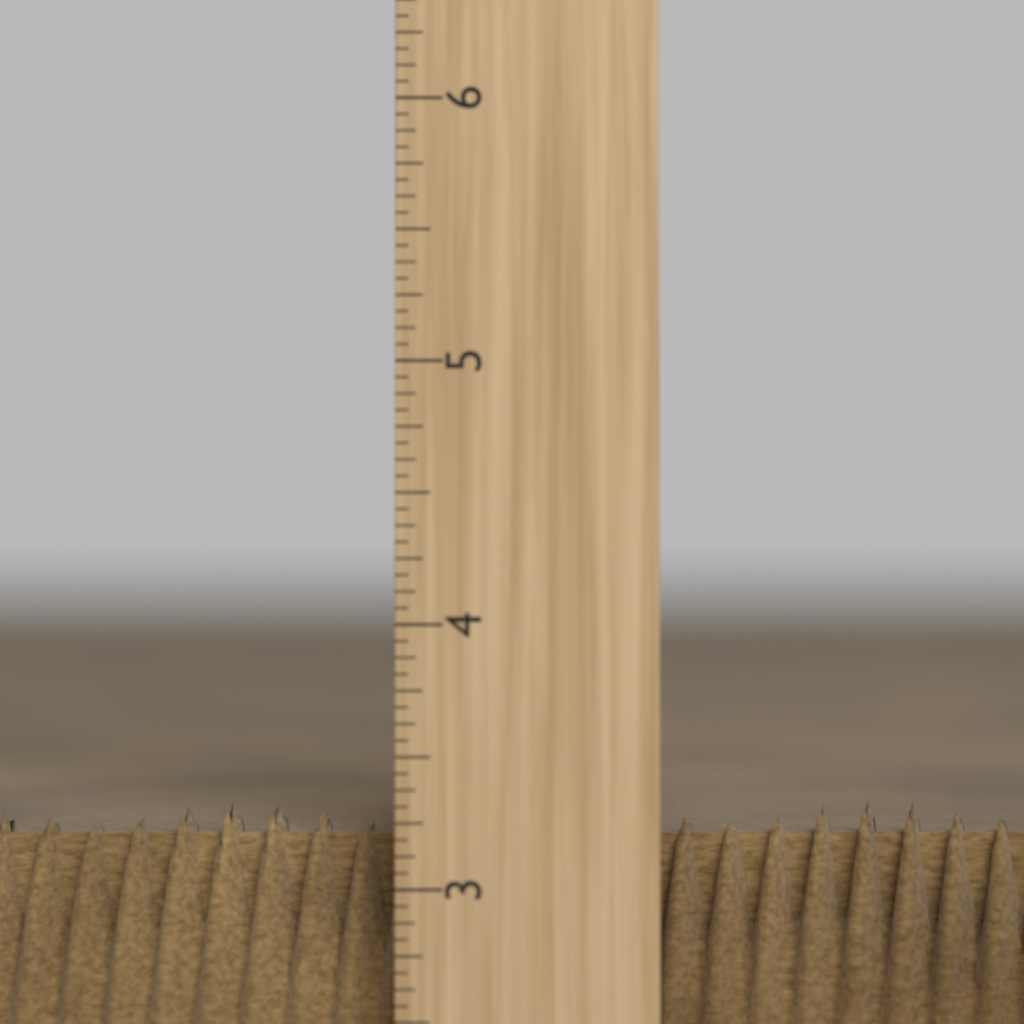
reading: 3.3125 inch
